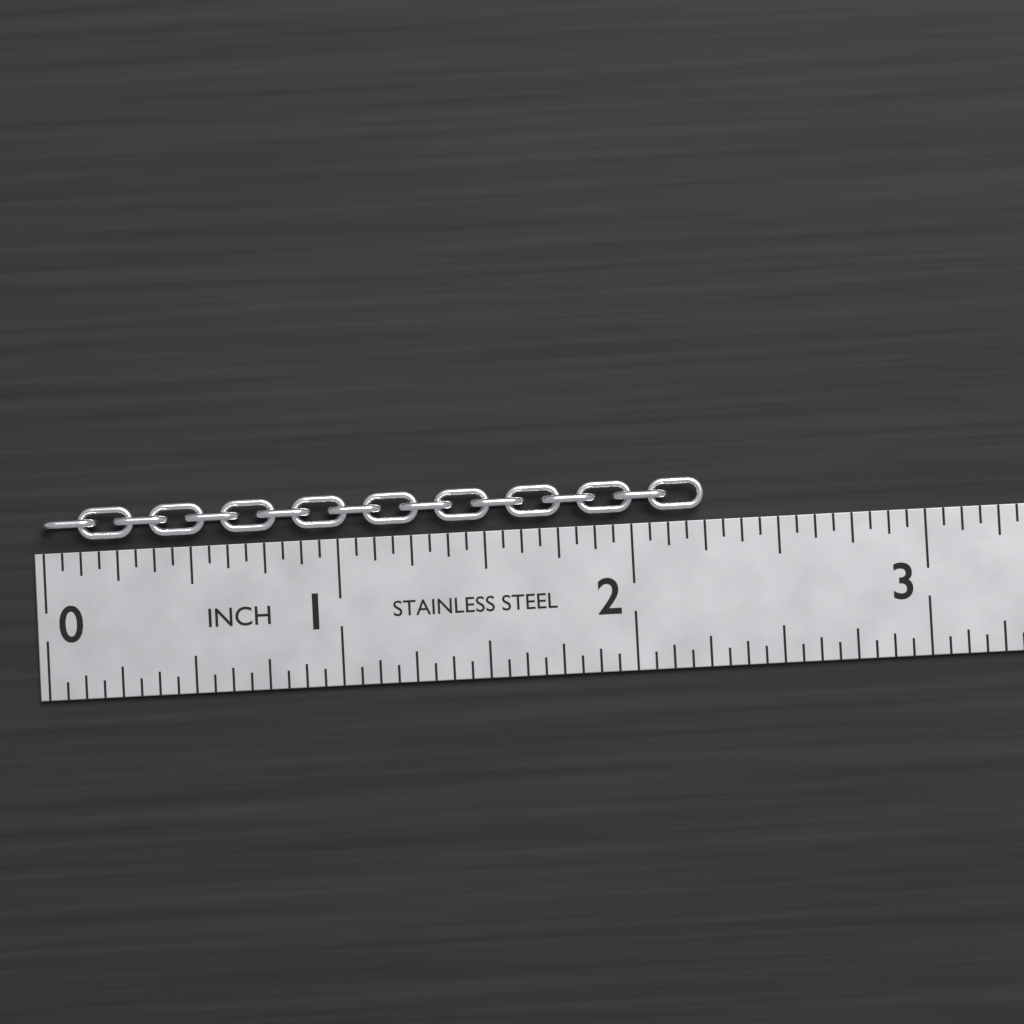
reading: 2.2500 in
